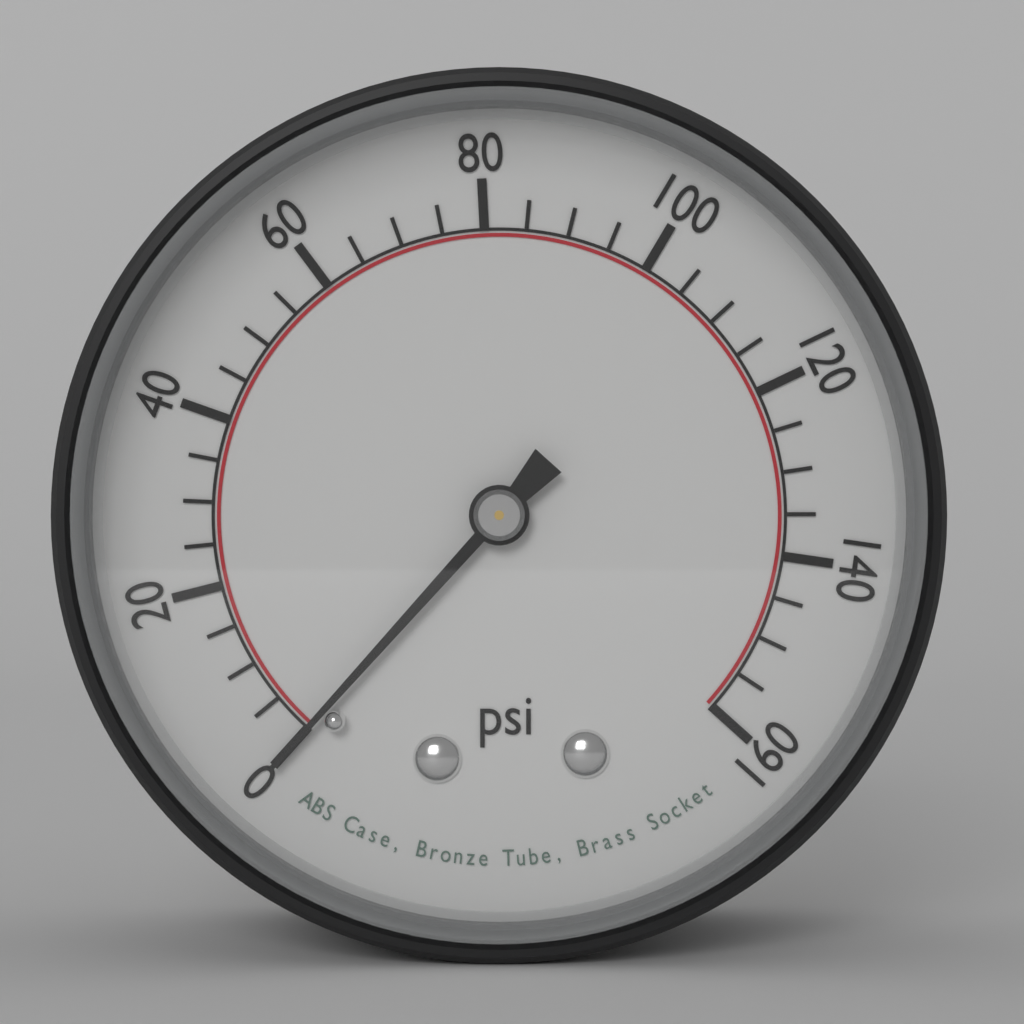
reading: 0 psi
